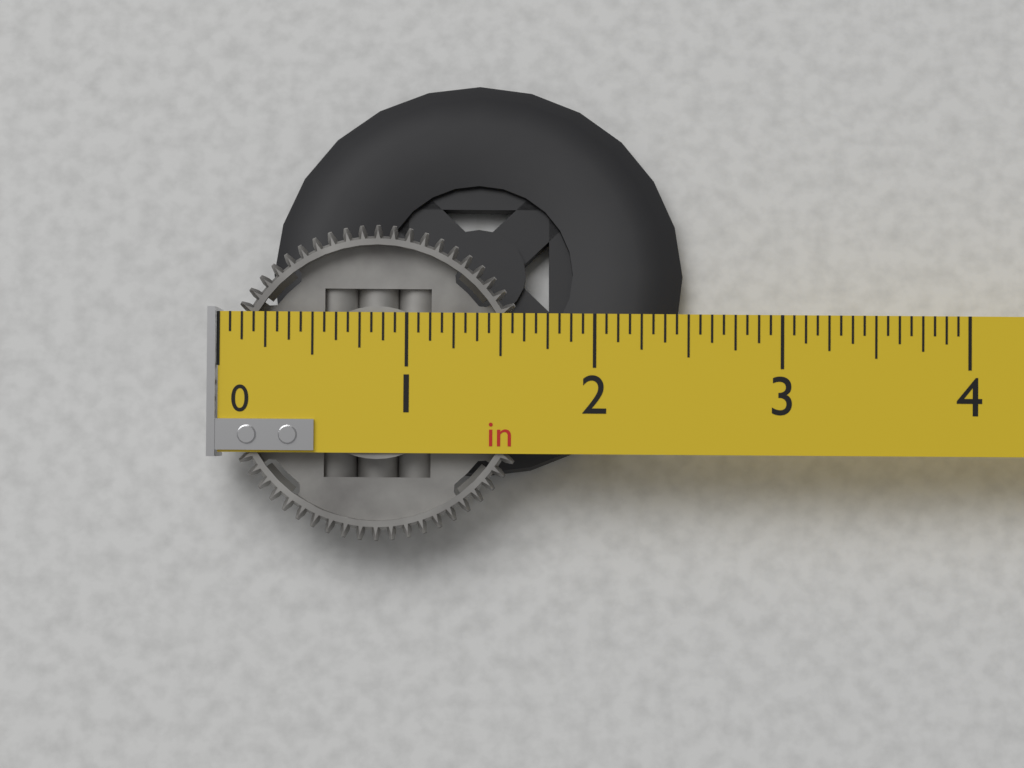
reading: 1.6875 in
